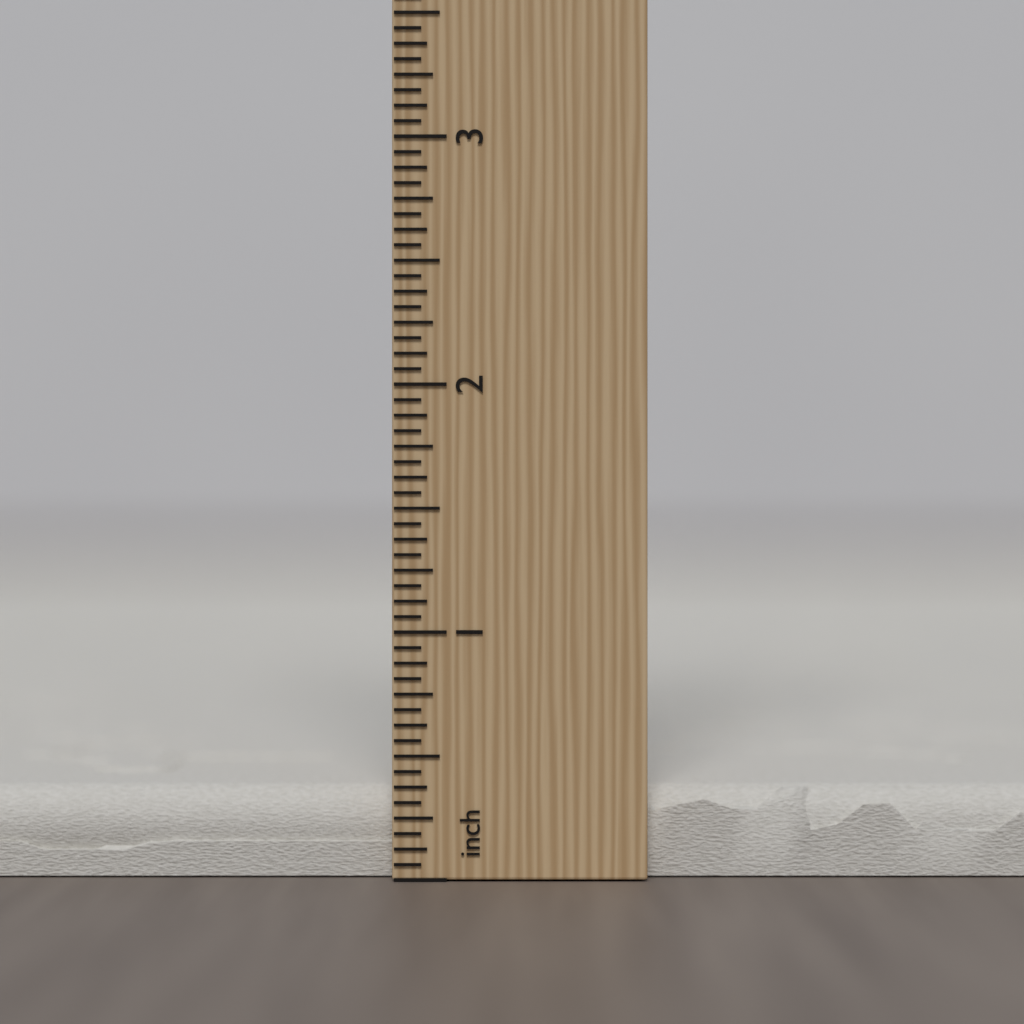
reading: 0.3750 inch
